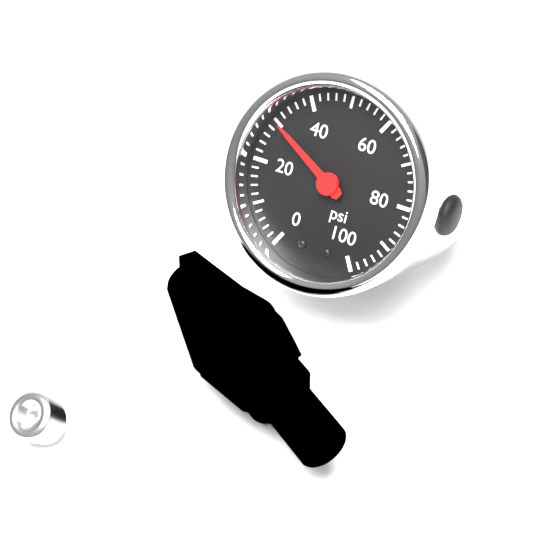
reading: 30 psi
